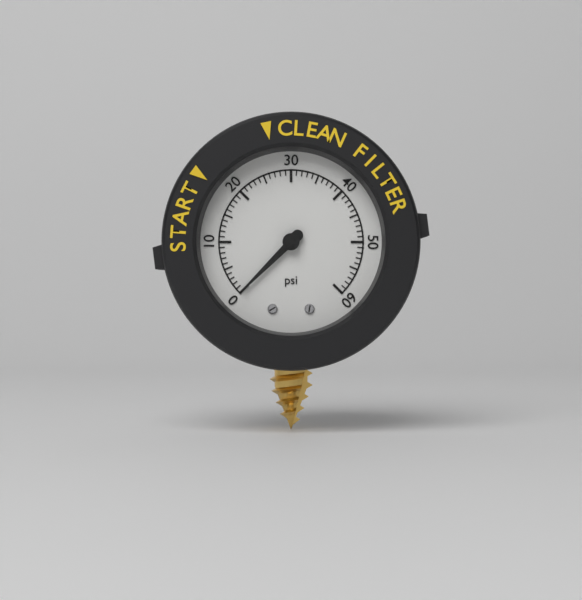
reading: 0 psi
